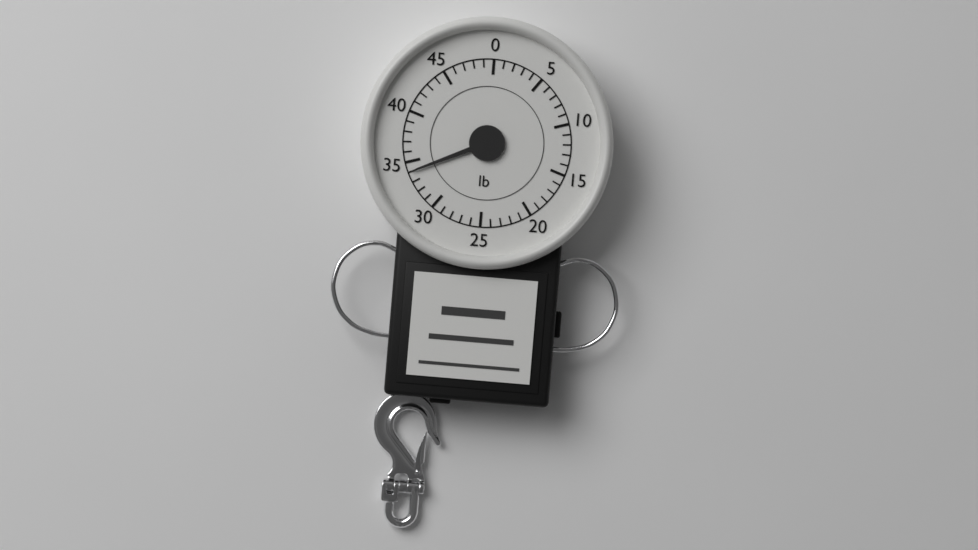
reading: 34 lb
